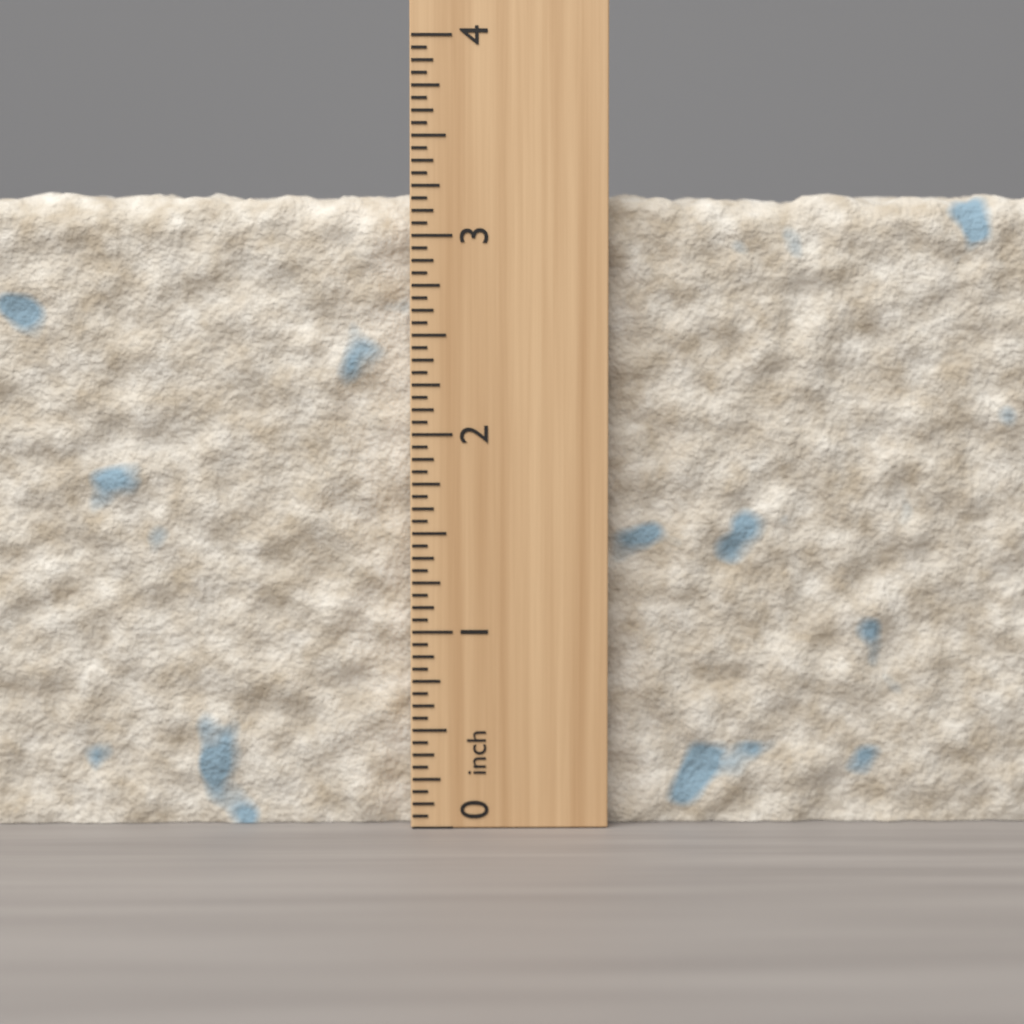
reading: 3.2500 inch
